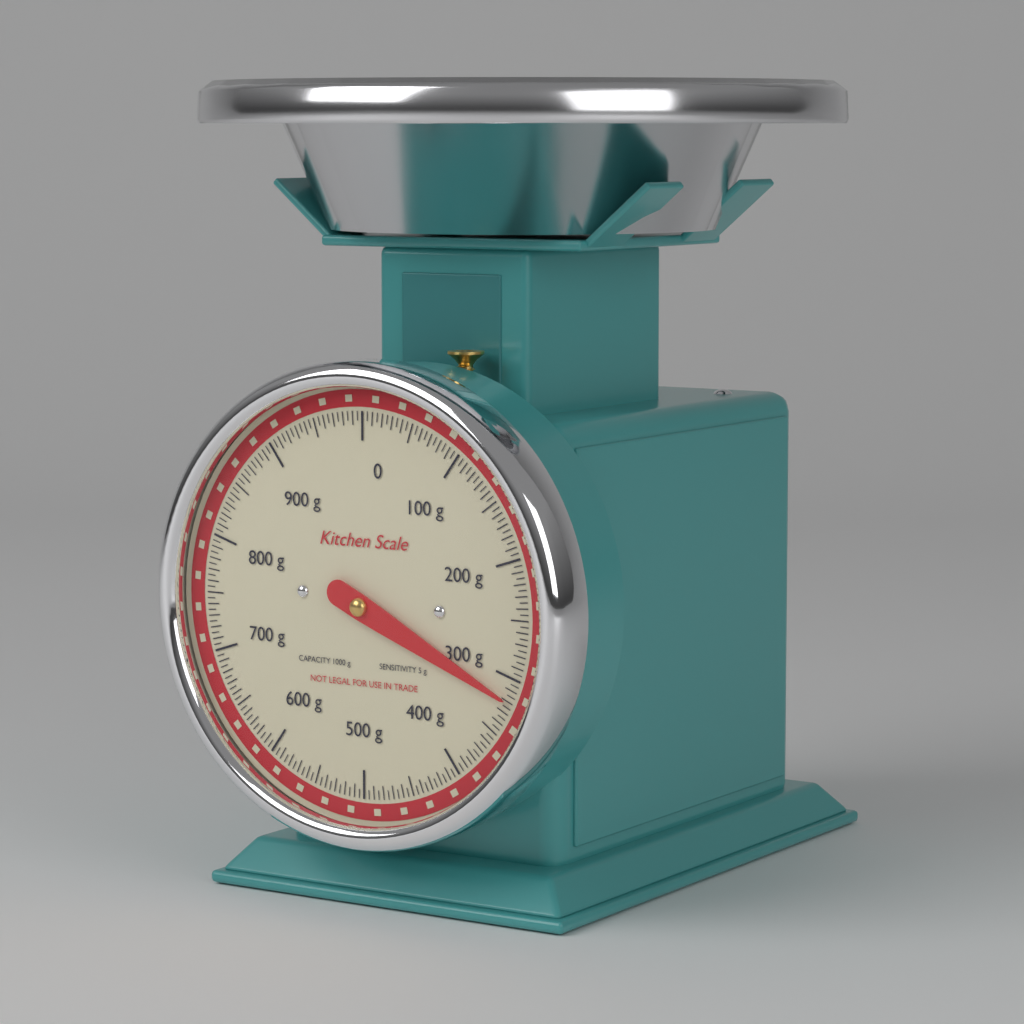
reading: 320 g
